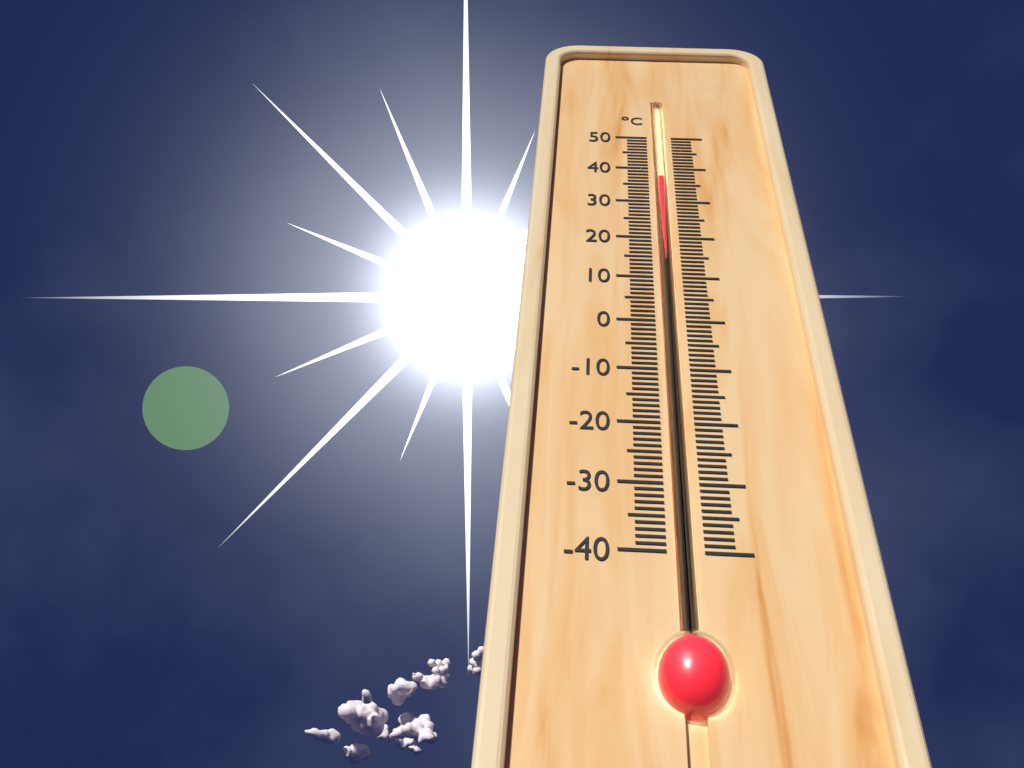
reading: 37 °C
